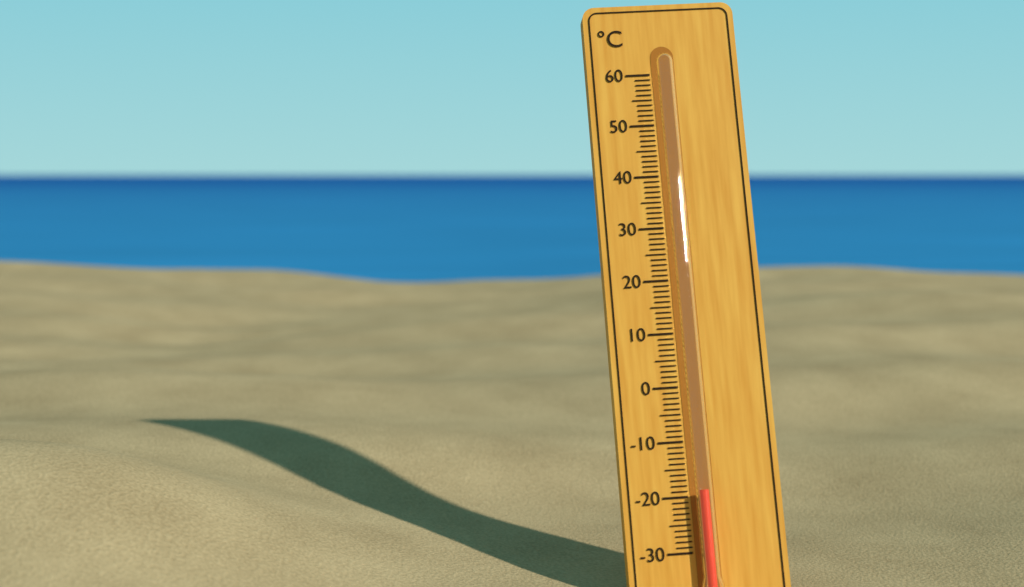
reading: -19 °C
